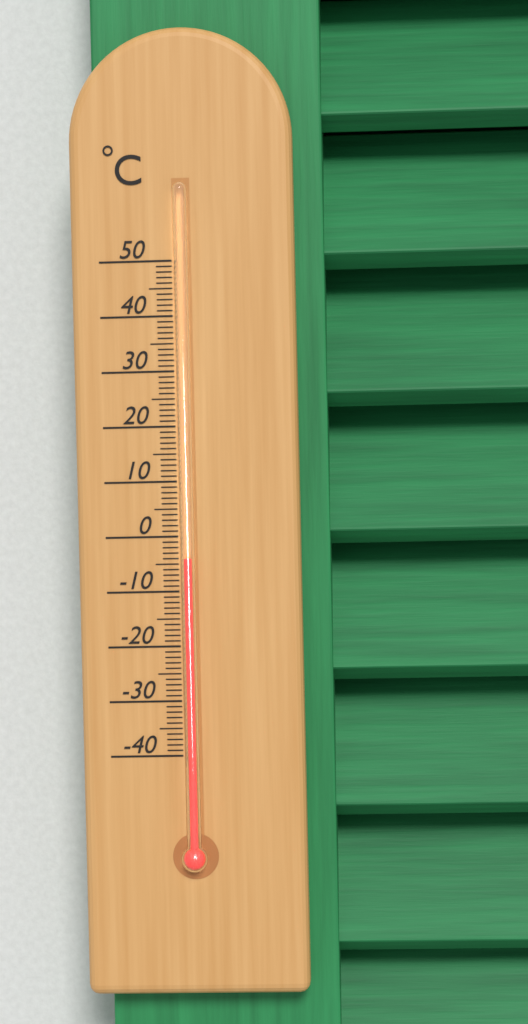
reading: -4 °C
